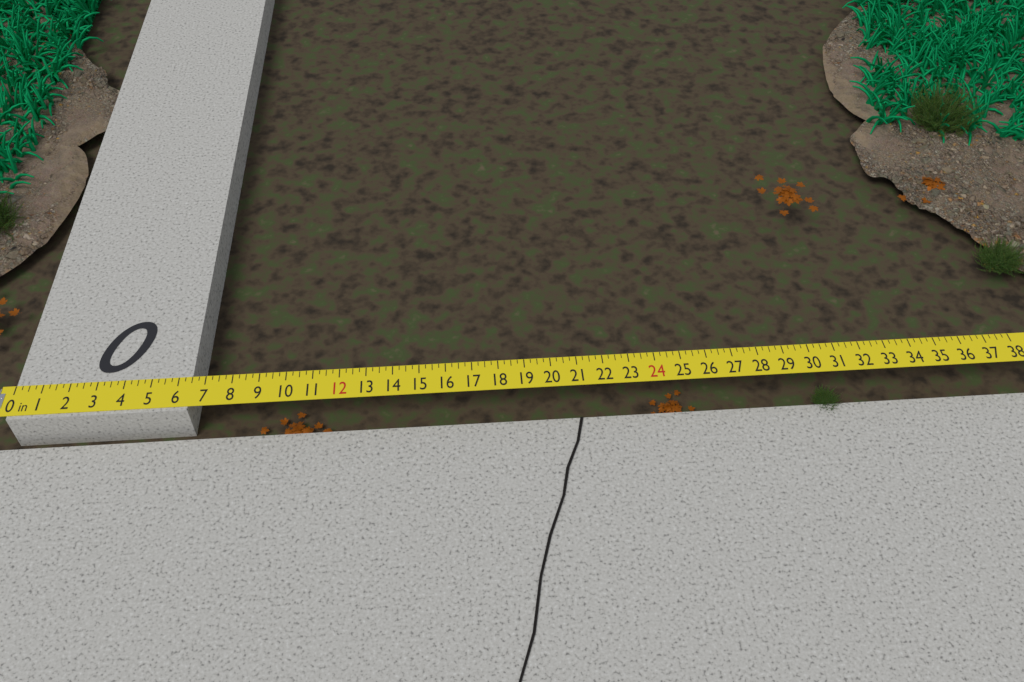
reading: 6.50 in
